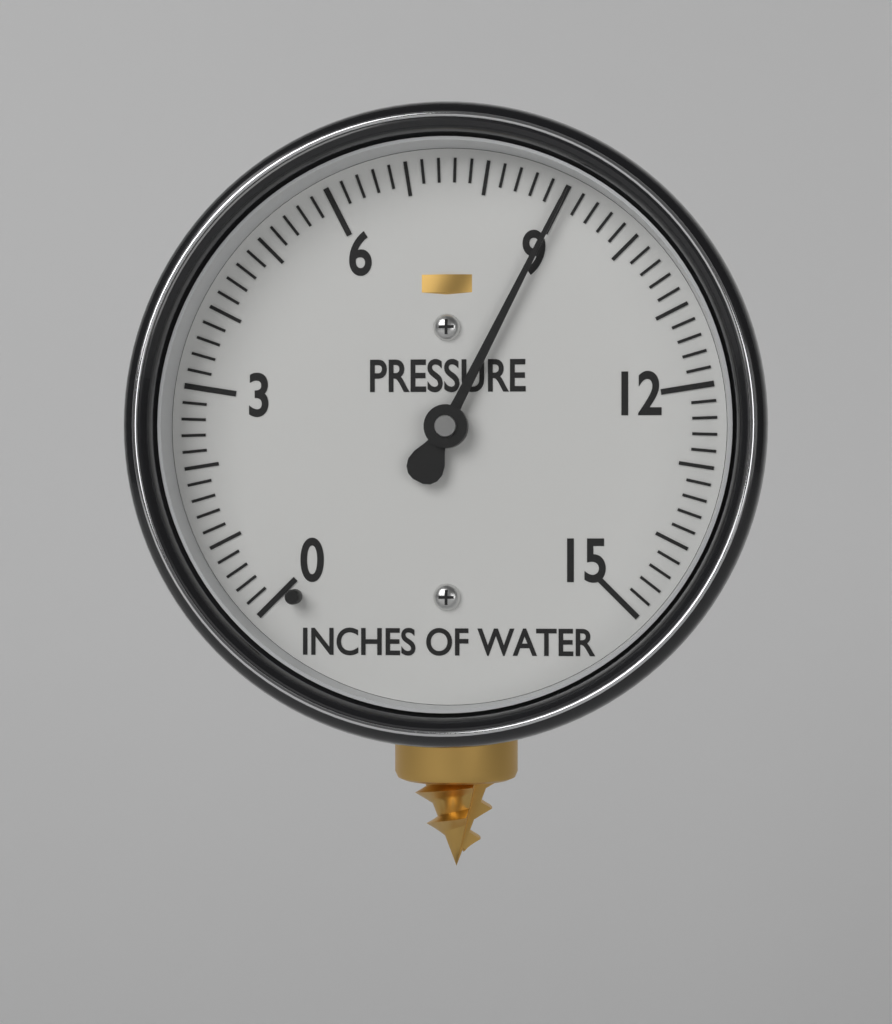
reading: 9.0 inches of water
